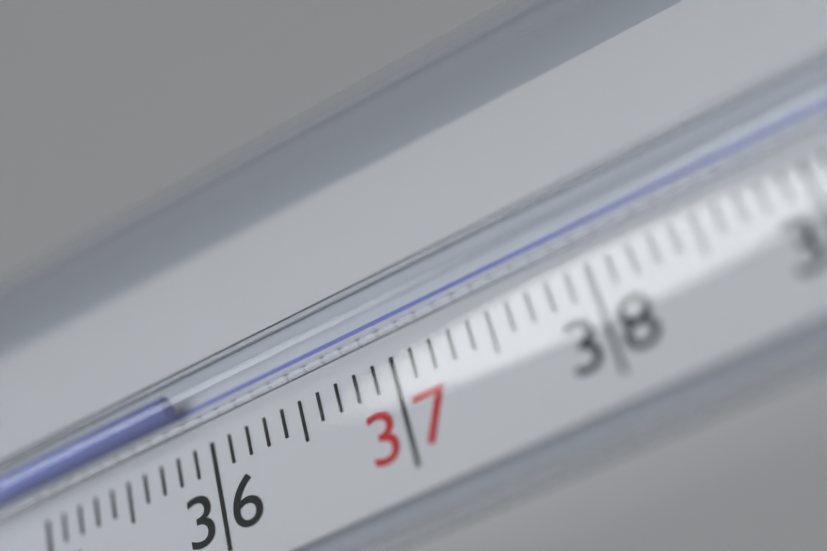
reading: 35.9 °C
